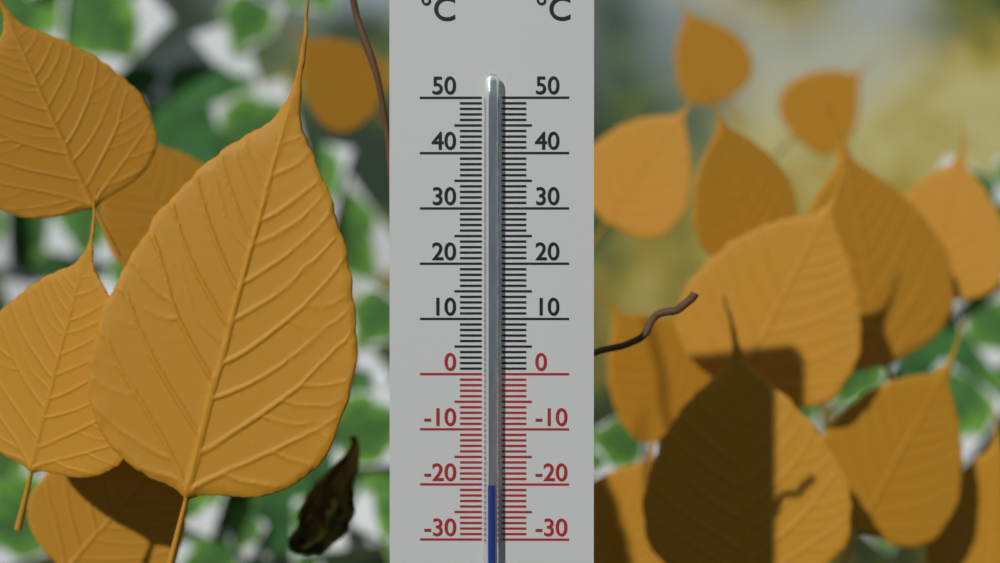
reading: -20 °C
